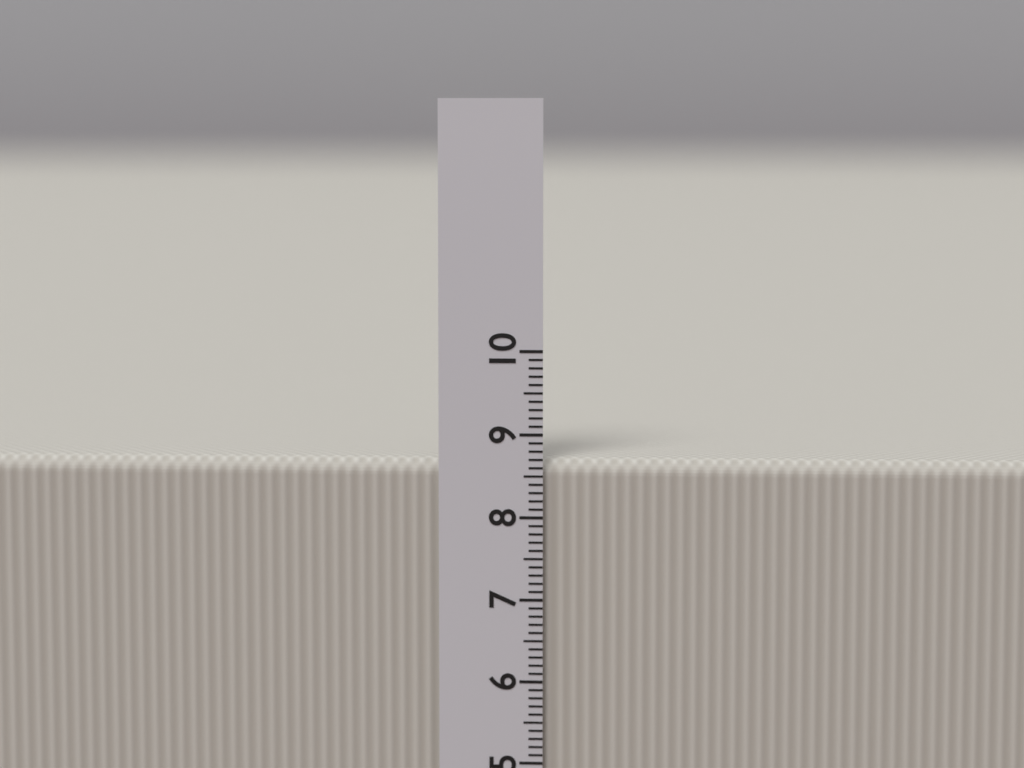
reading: 8.7 cm
